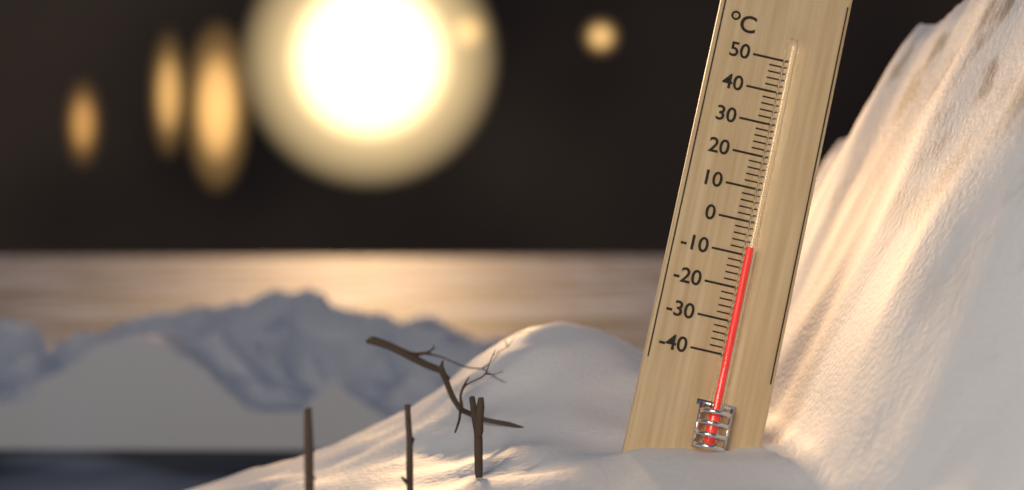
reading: -8 °C
